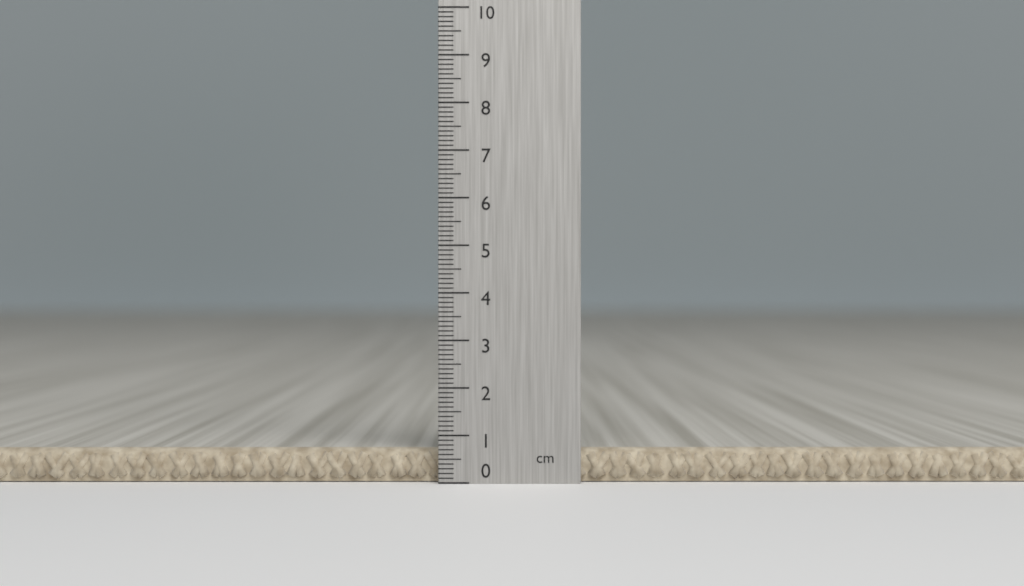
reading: 0.7 cm
